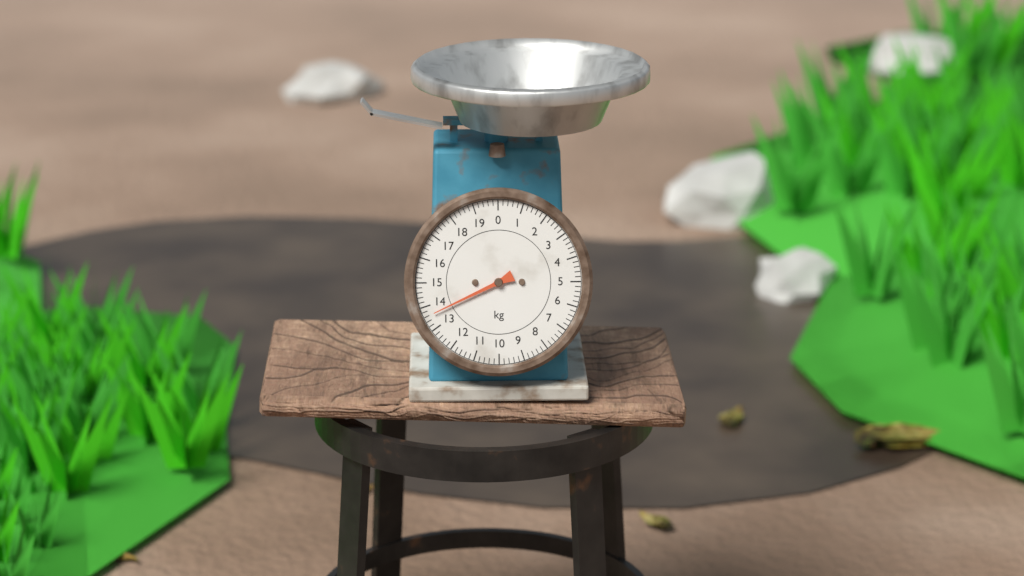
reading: 13.6 kg
